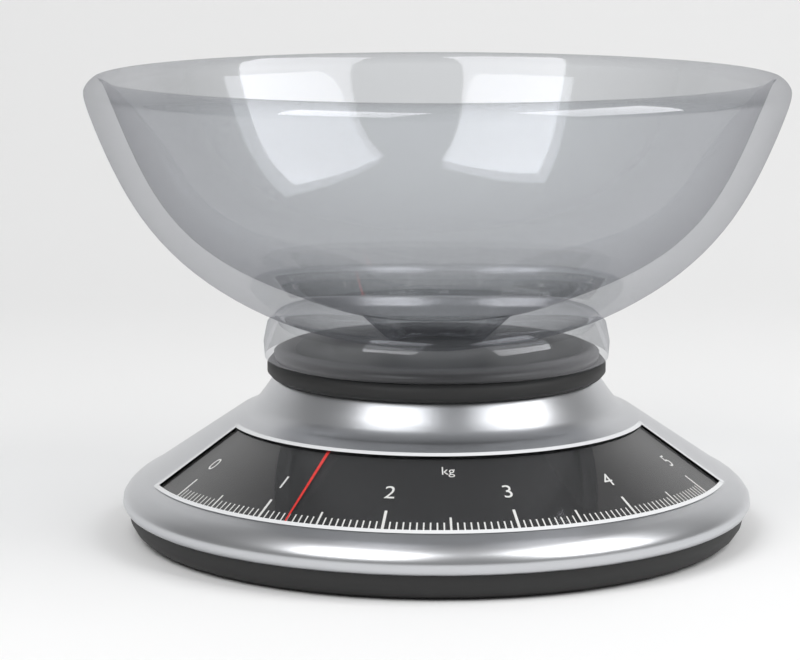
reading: 1.25 kg
